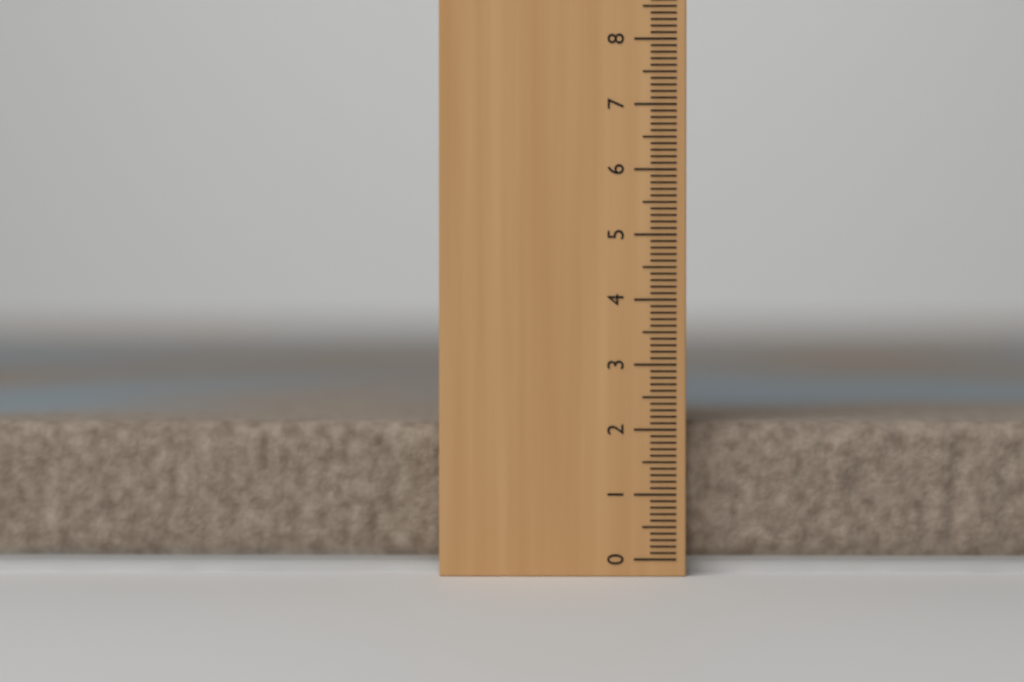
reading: 2.1 cm
